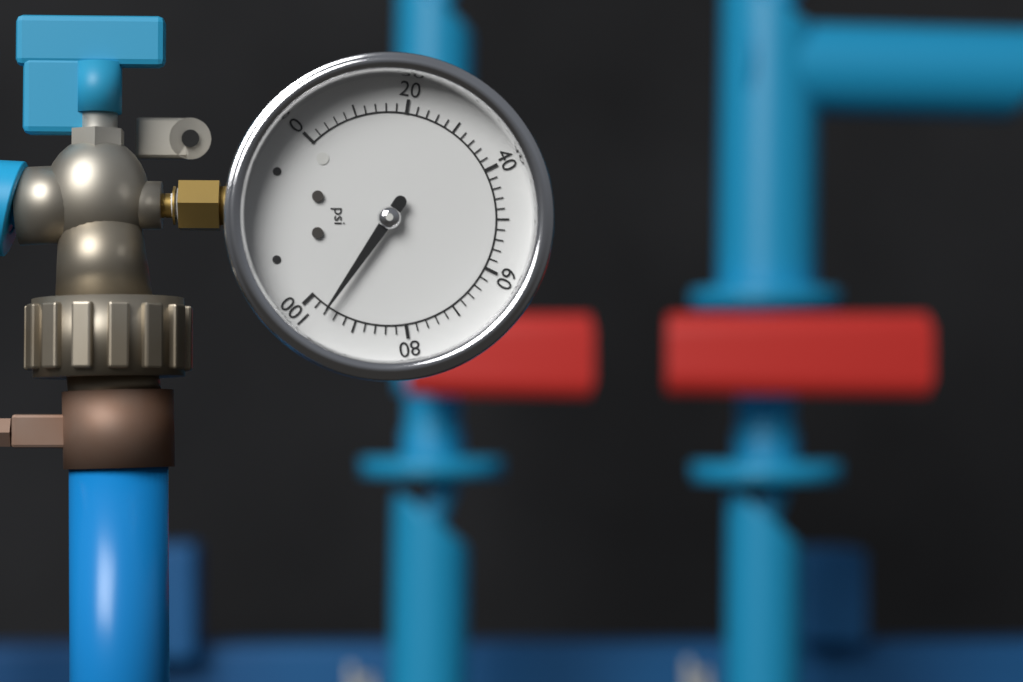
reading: 96 psi
